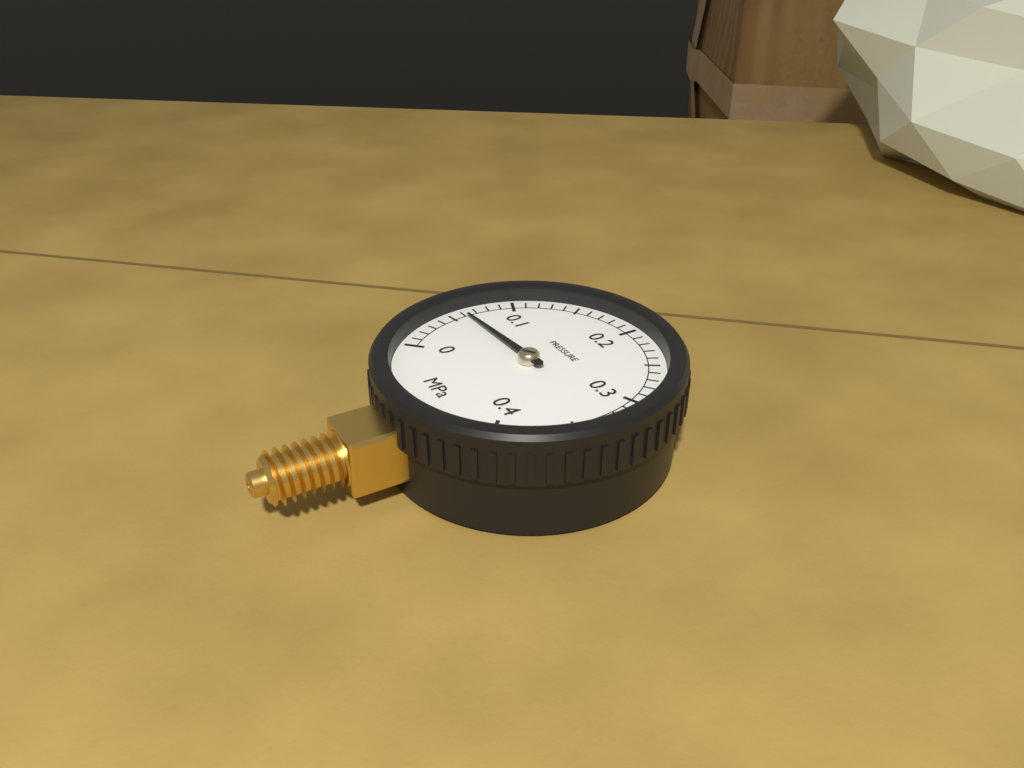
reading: 0.06 MPa
